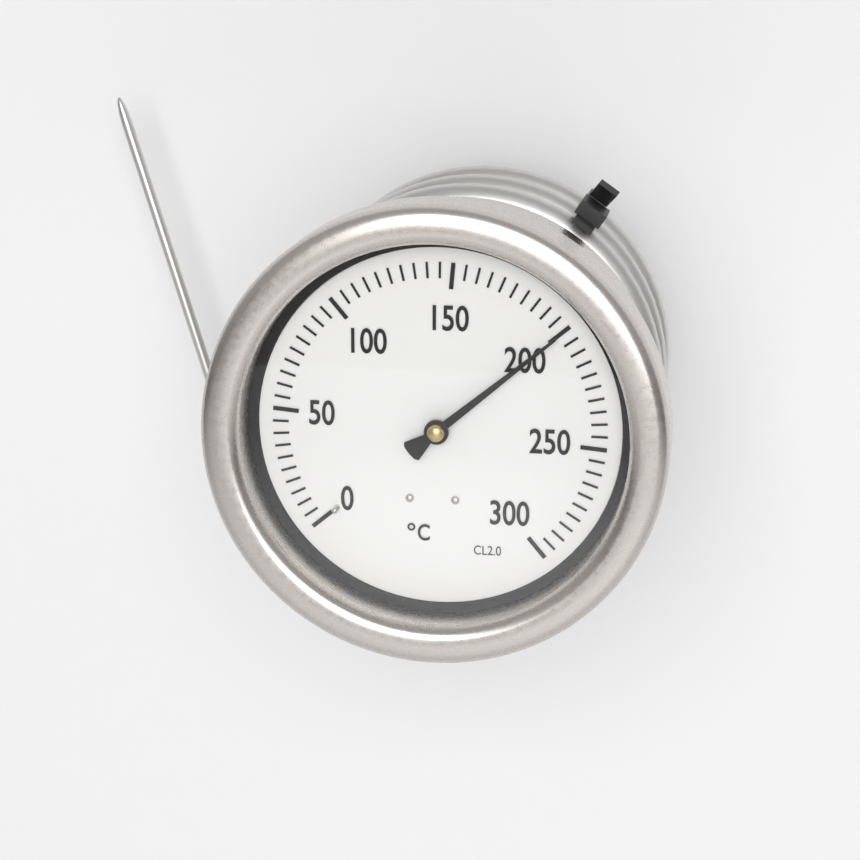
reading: 200 °C
